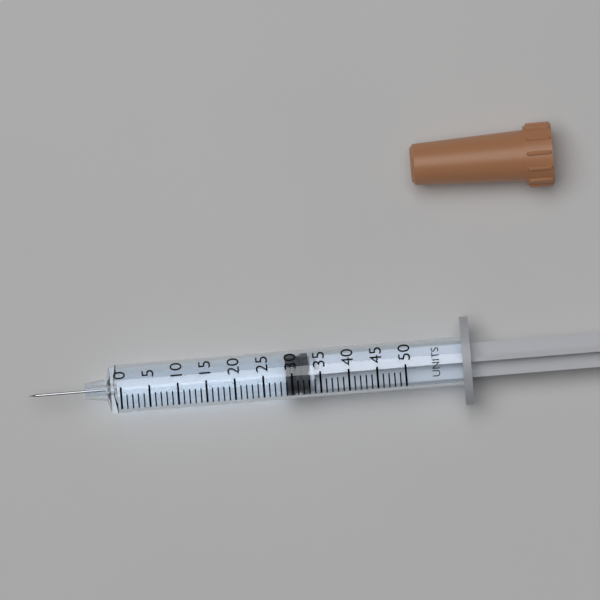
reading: 29 units
